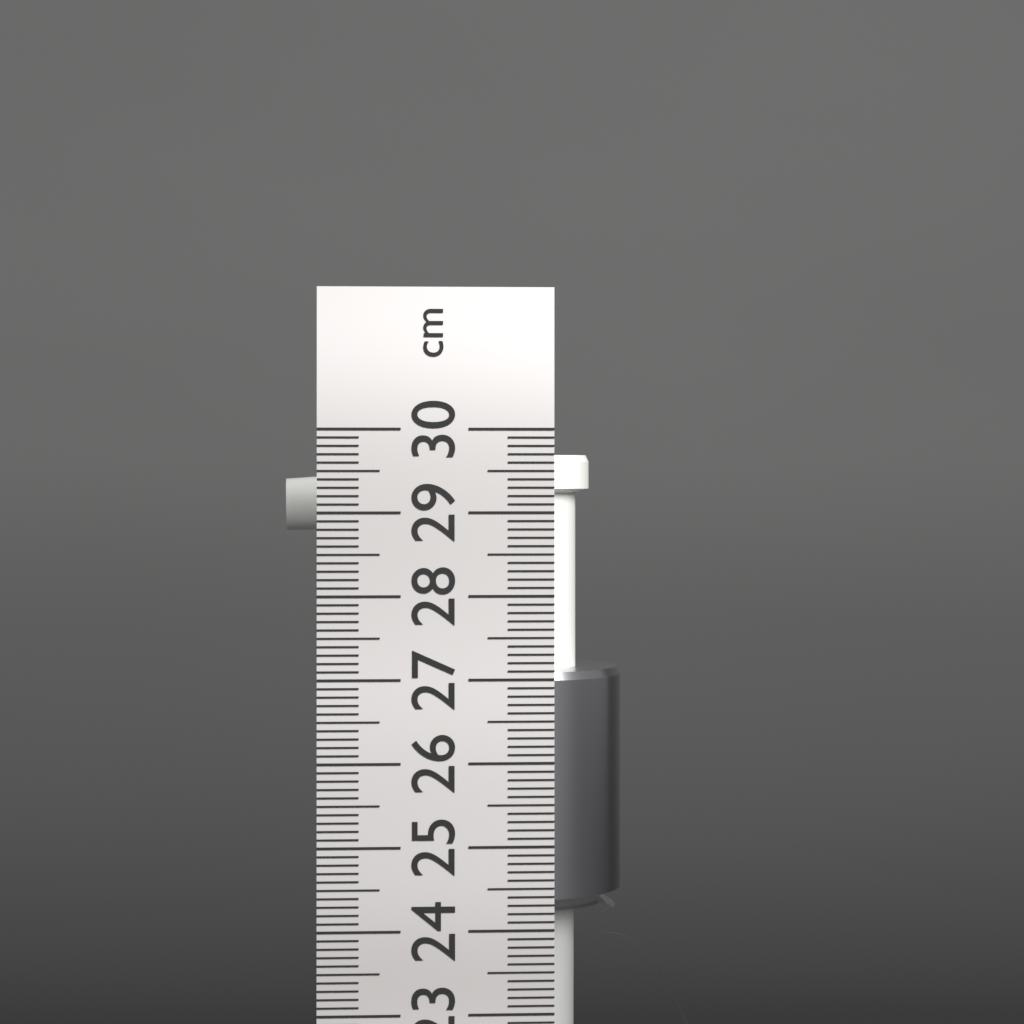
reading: 29.7 cm
